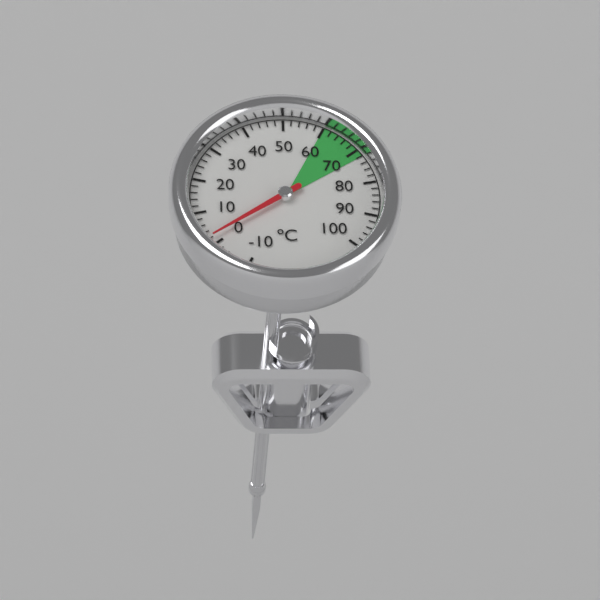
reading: 2 °C
